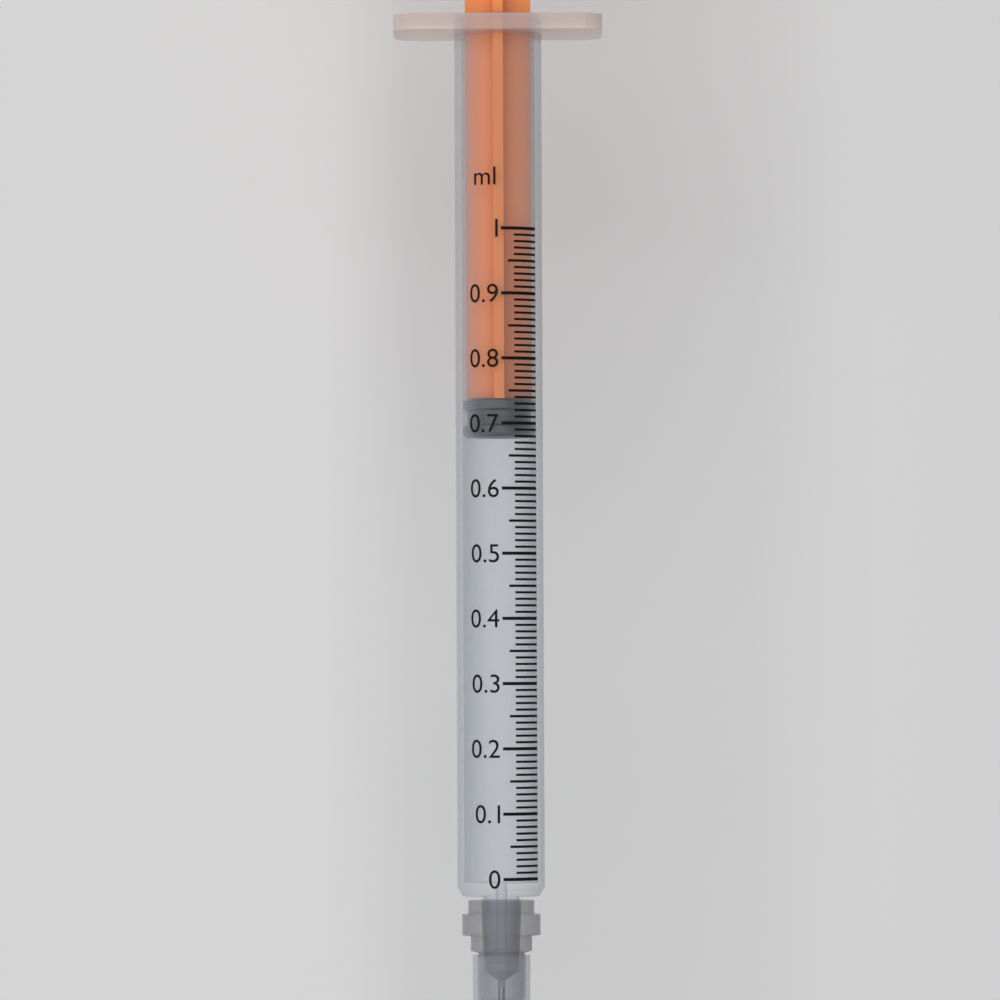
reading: 0.68 ml
